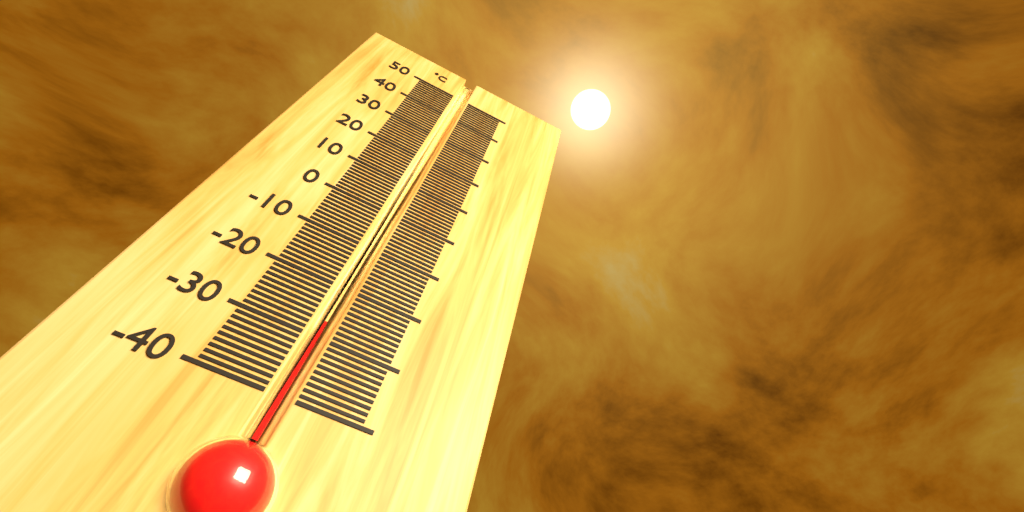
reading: -27 °C
